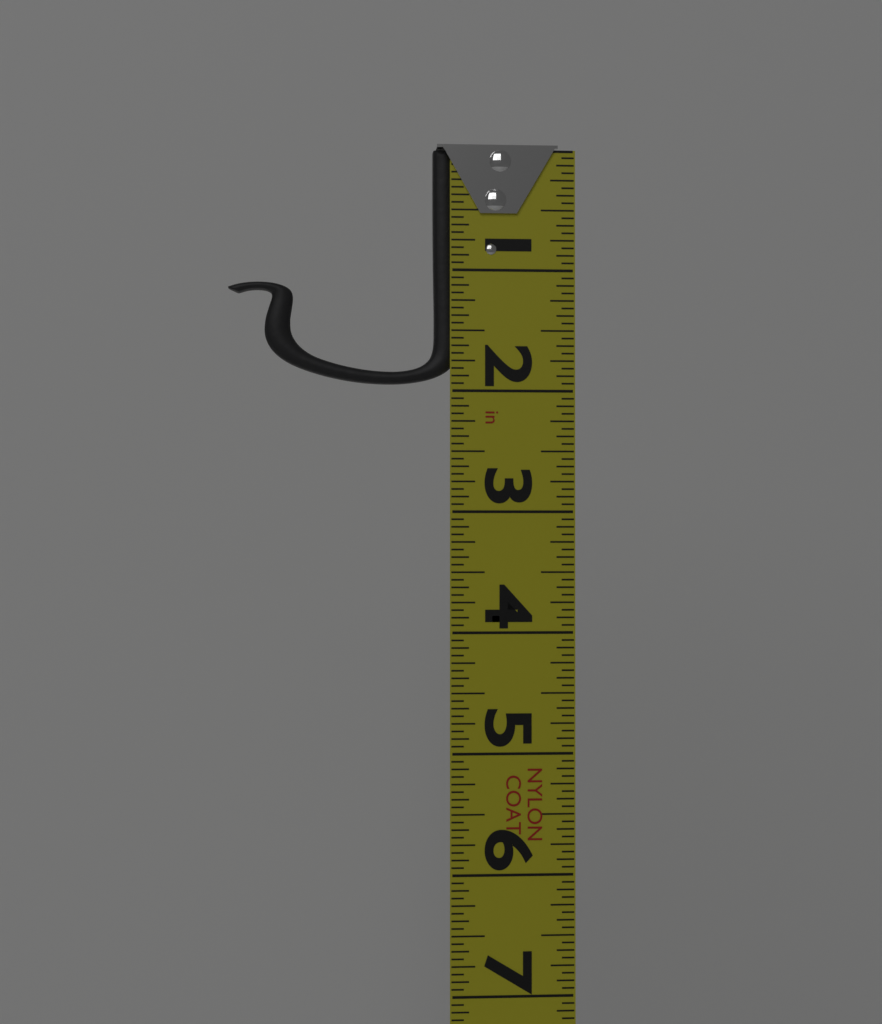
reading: 1.9375 in
